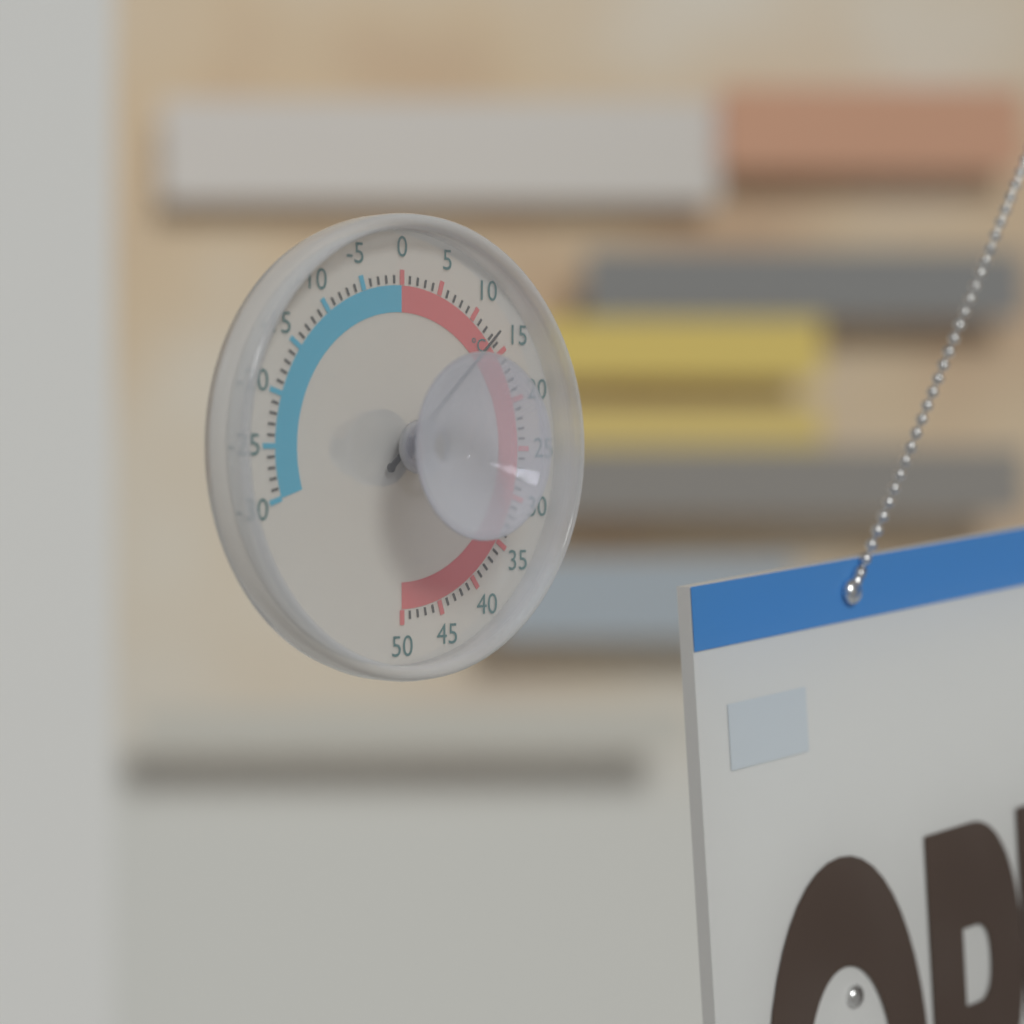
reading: 13 °C
